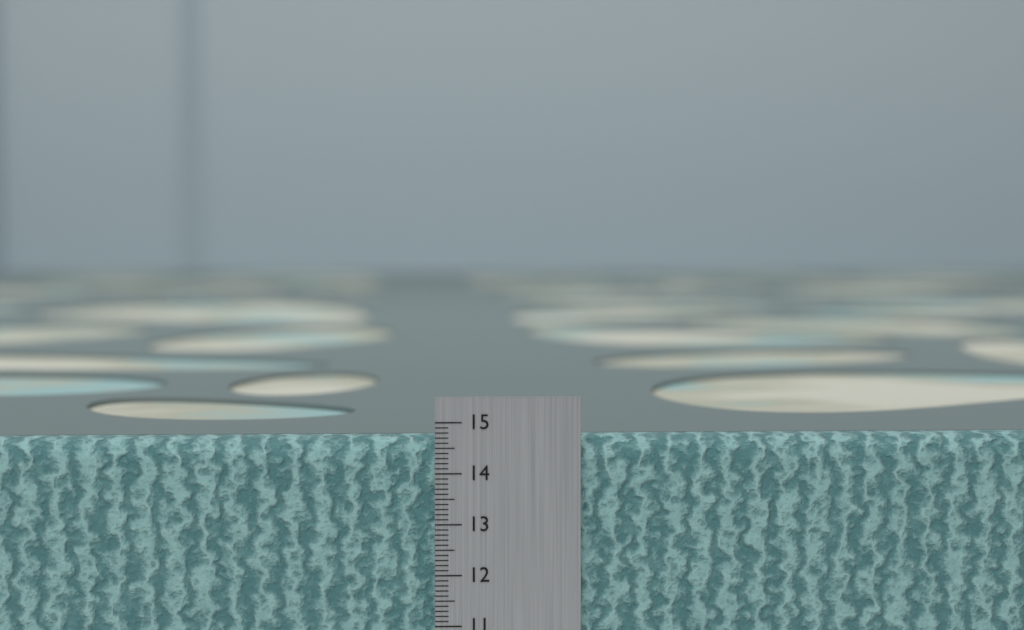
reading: 14.7 cm
